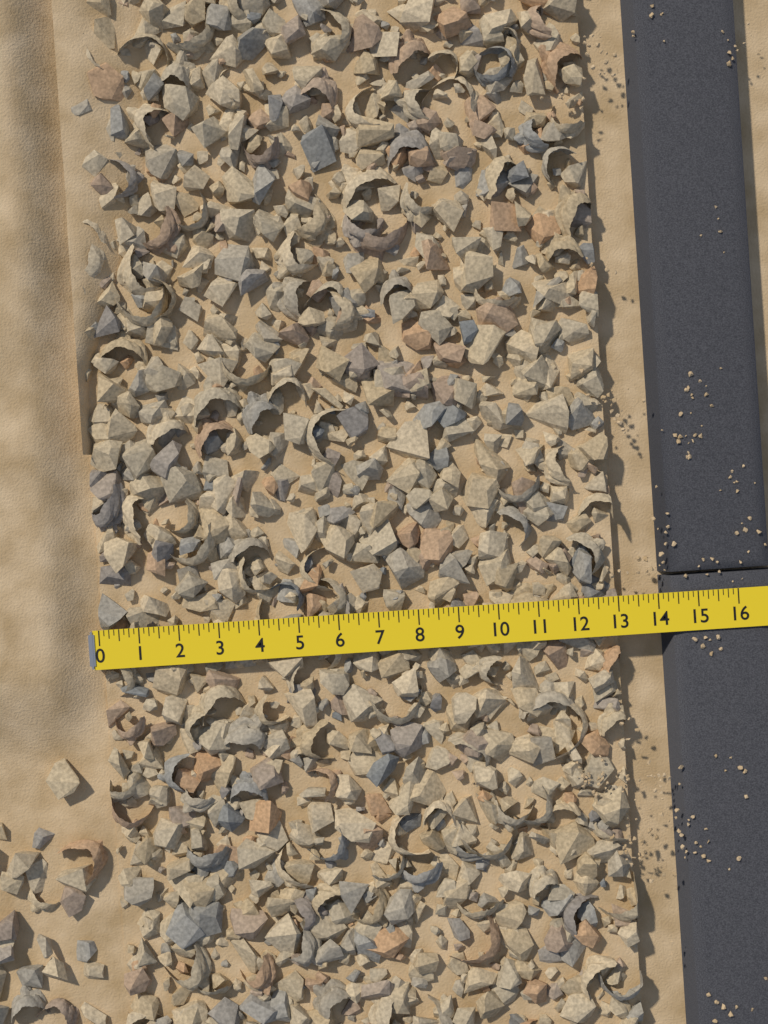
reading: 13.000 (no unit)
